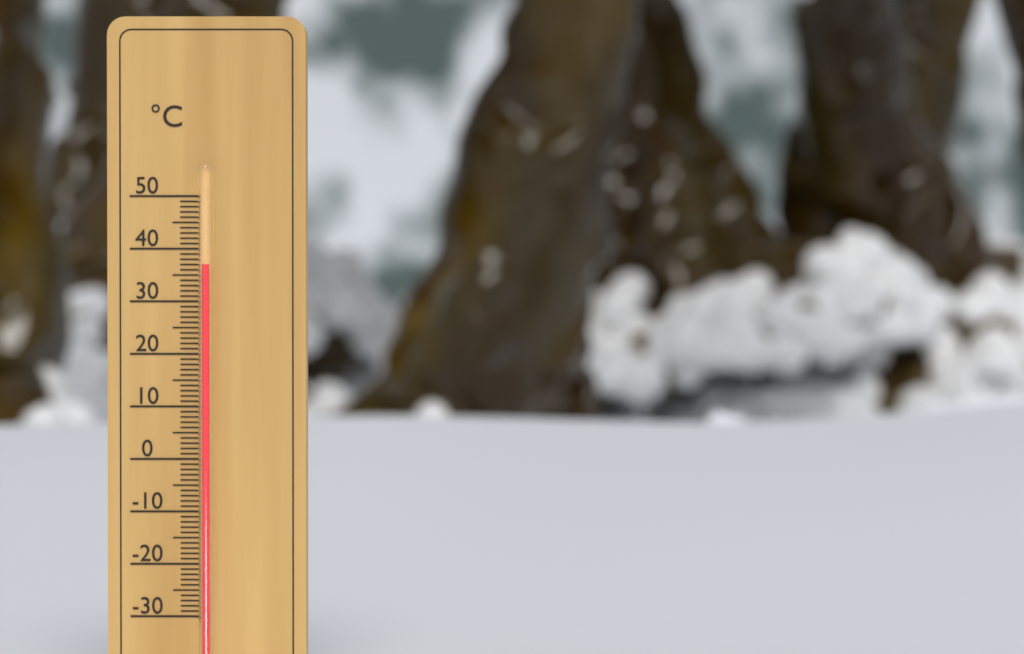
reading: 37 °C
